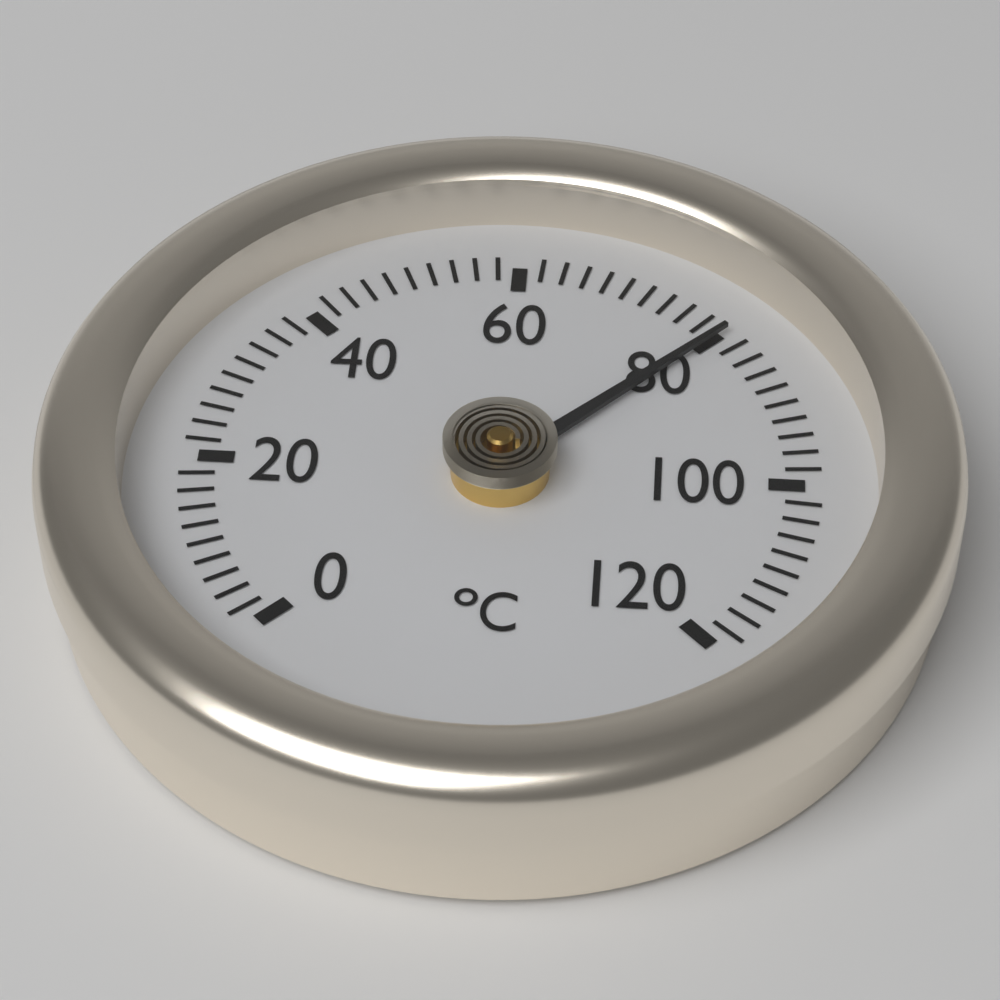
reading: 80 °C
